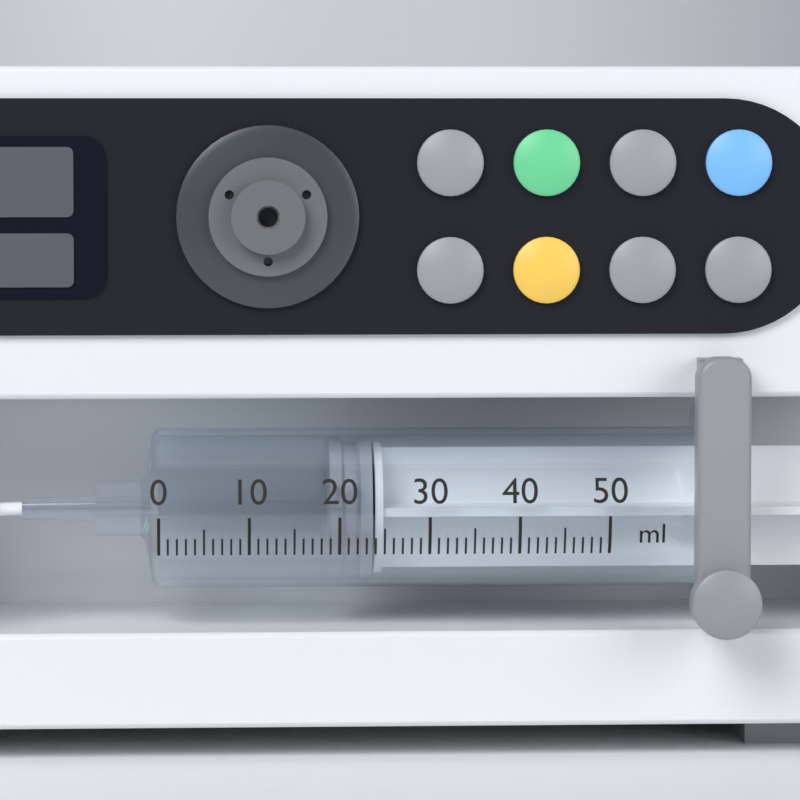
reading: 19 ml
